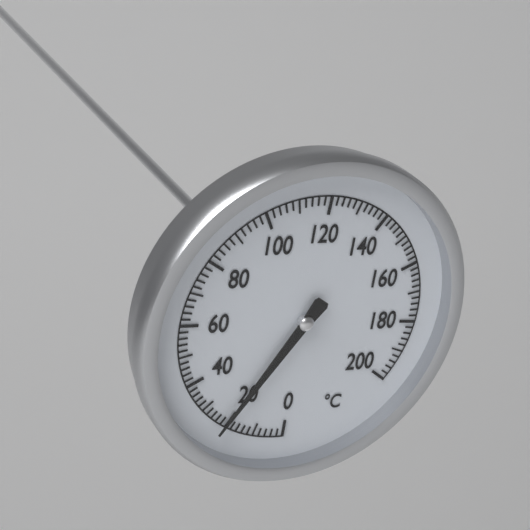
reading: 21 °C
